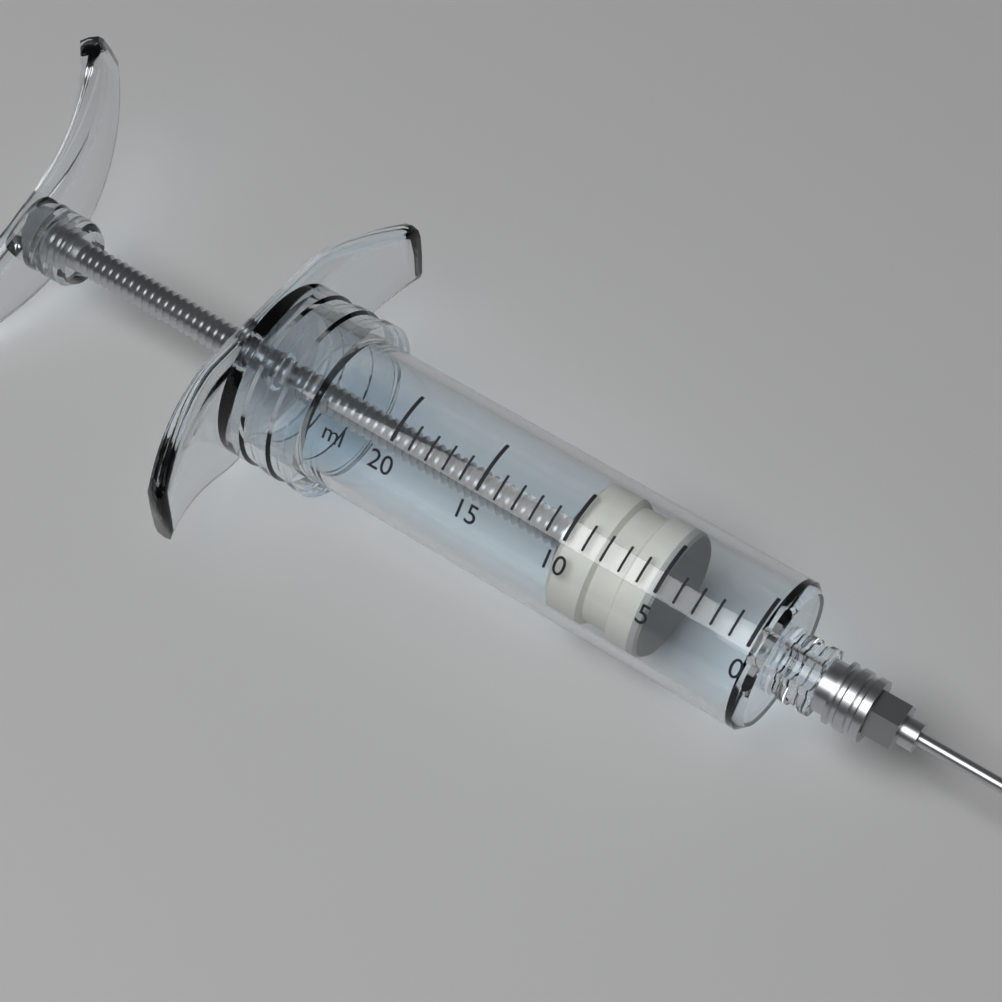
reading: 5 ml
